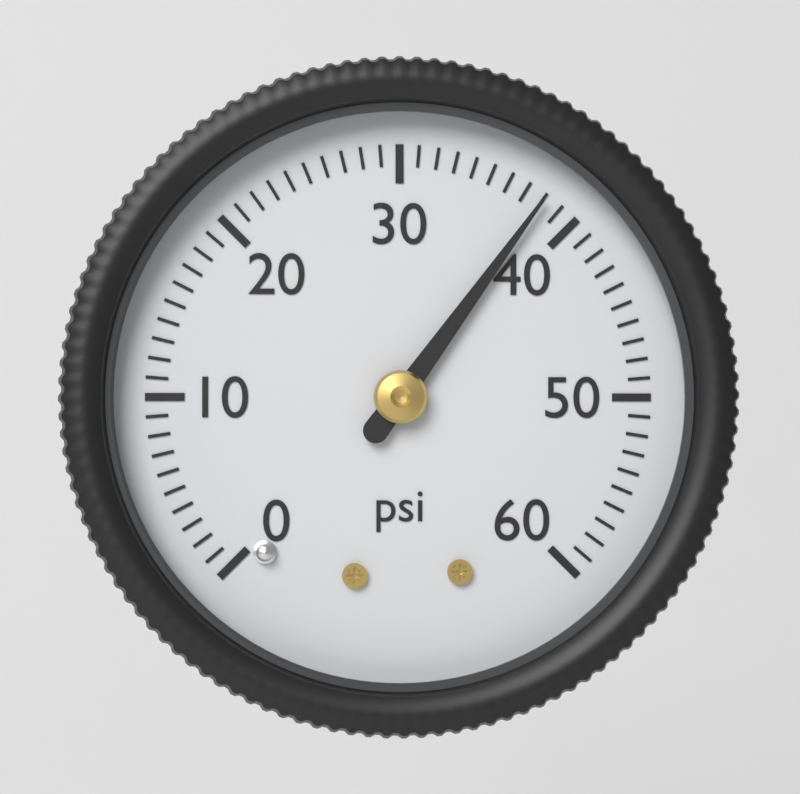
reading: 38 psi
